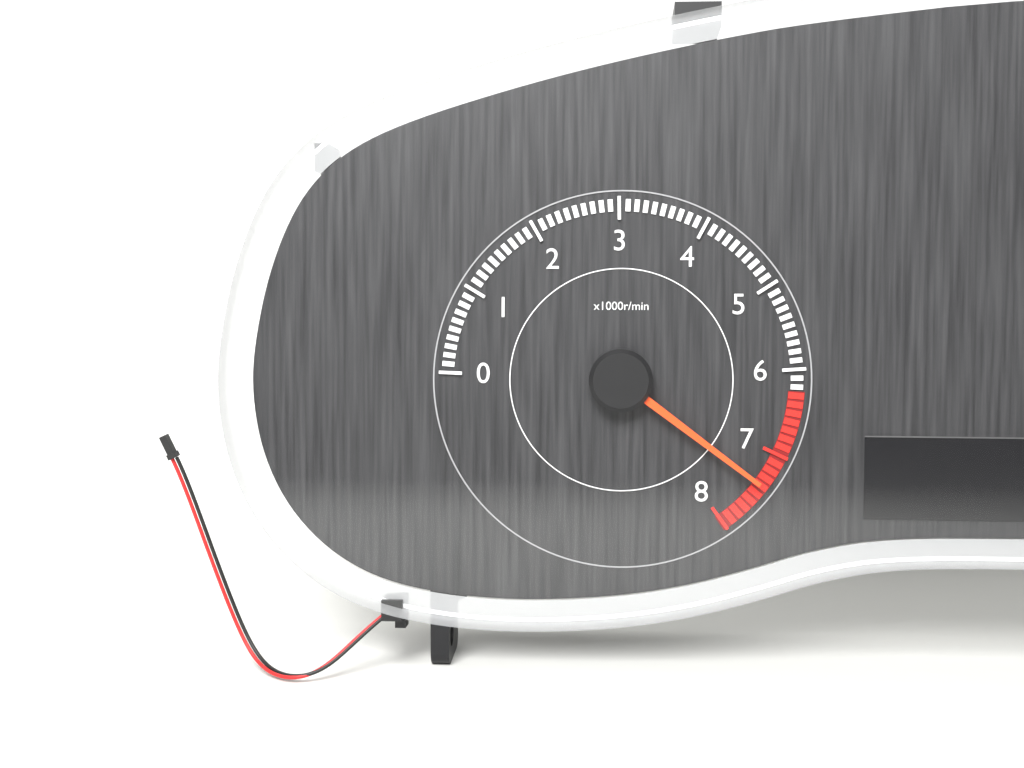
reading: 7400 r/min
